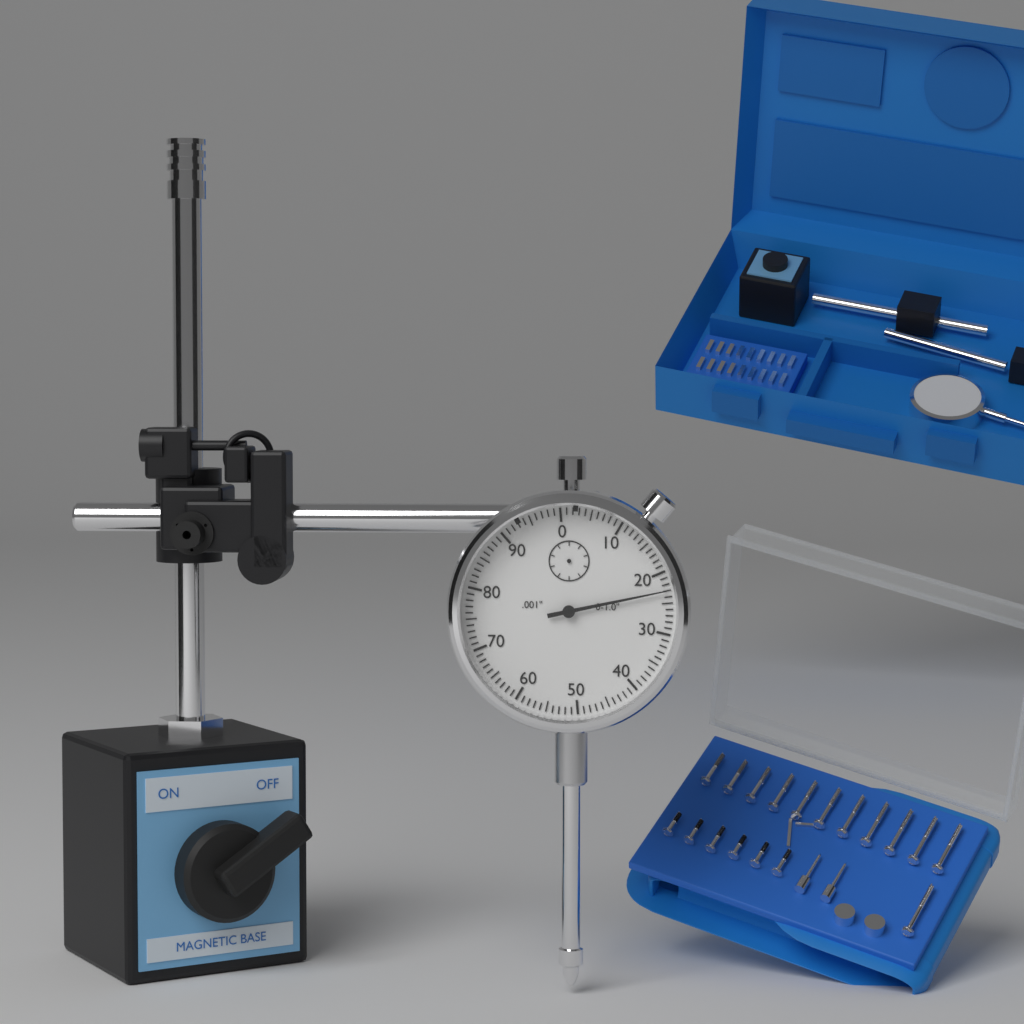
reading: 0.023 in
